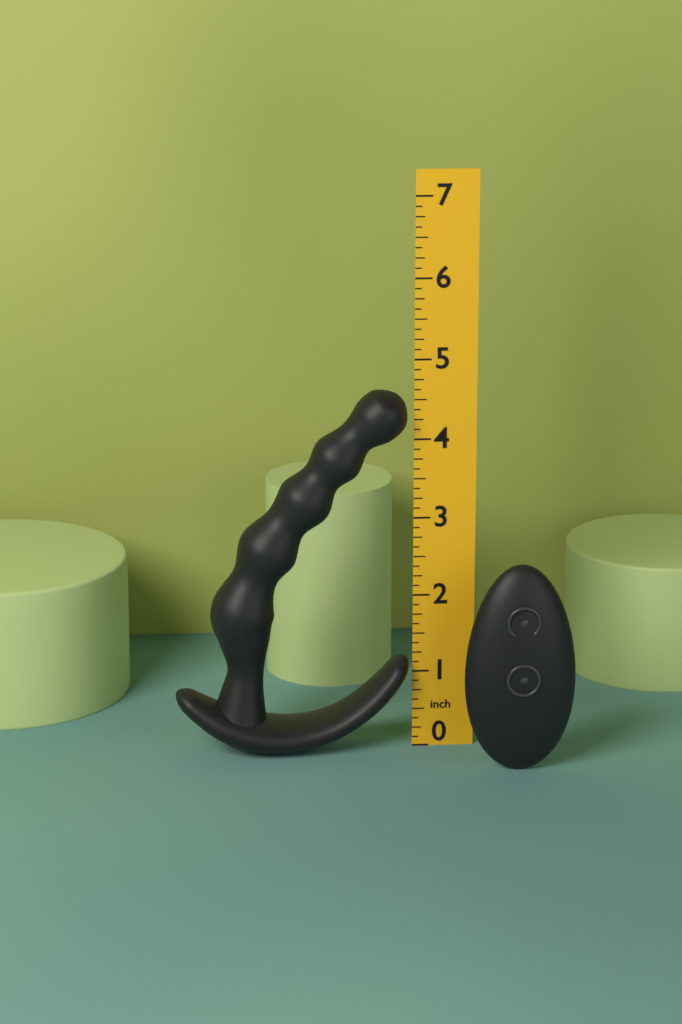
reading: 4.625 in
